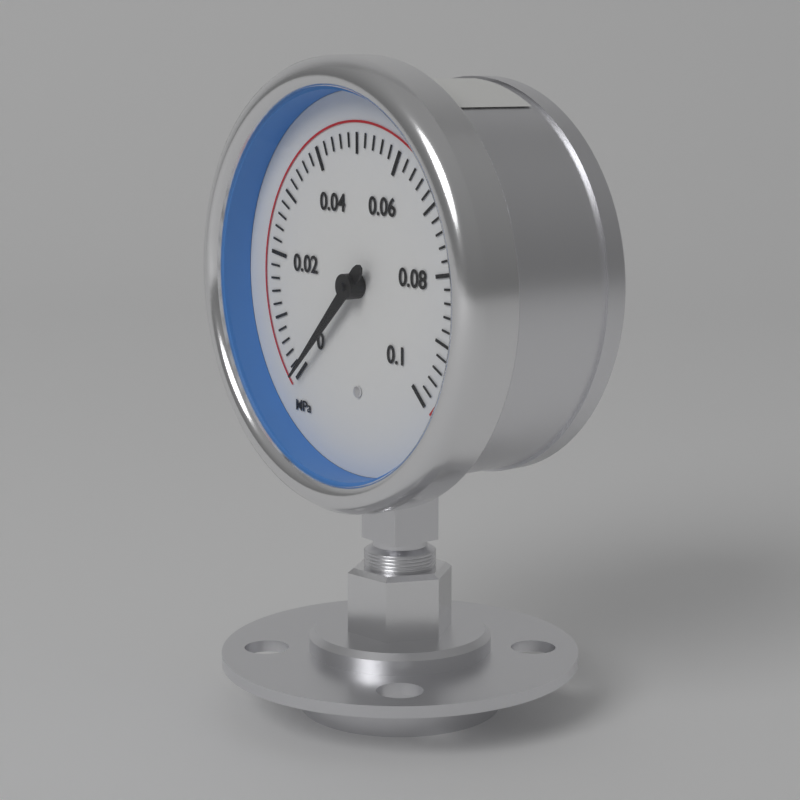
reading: 0.000 MPa
